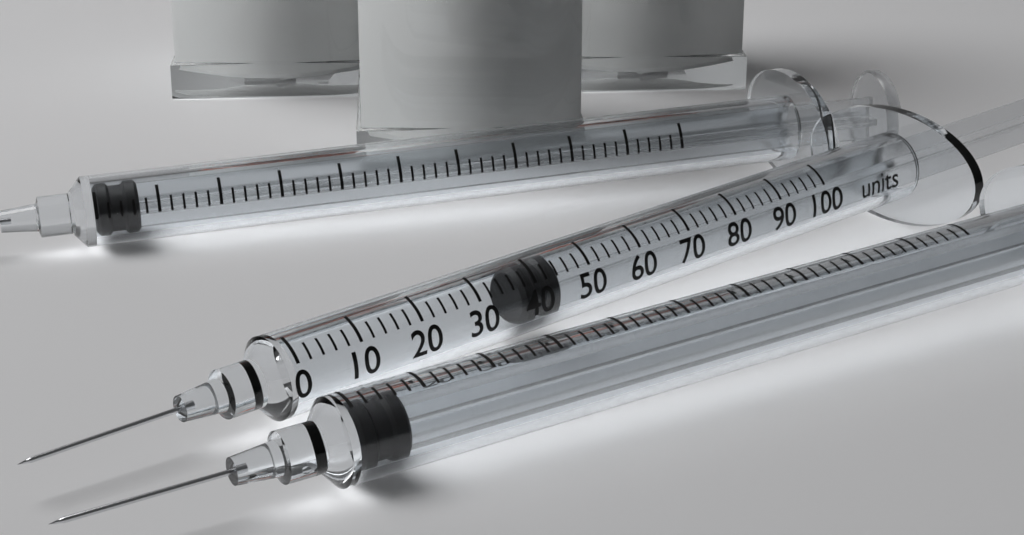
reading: 38 units
